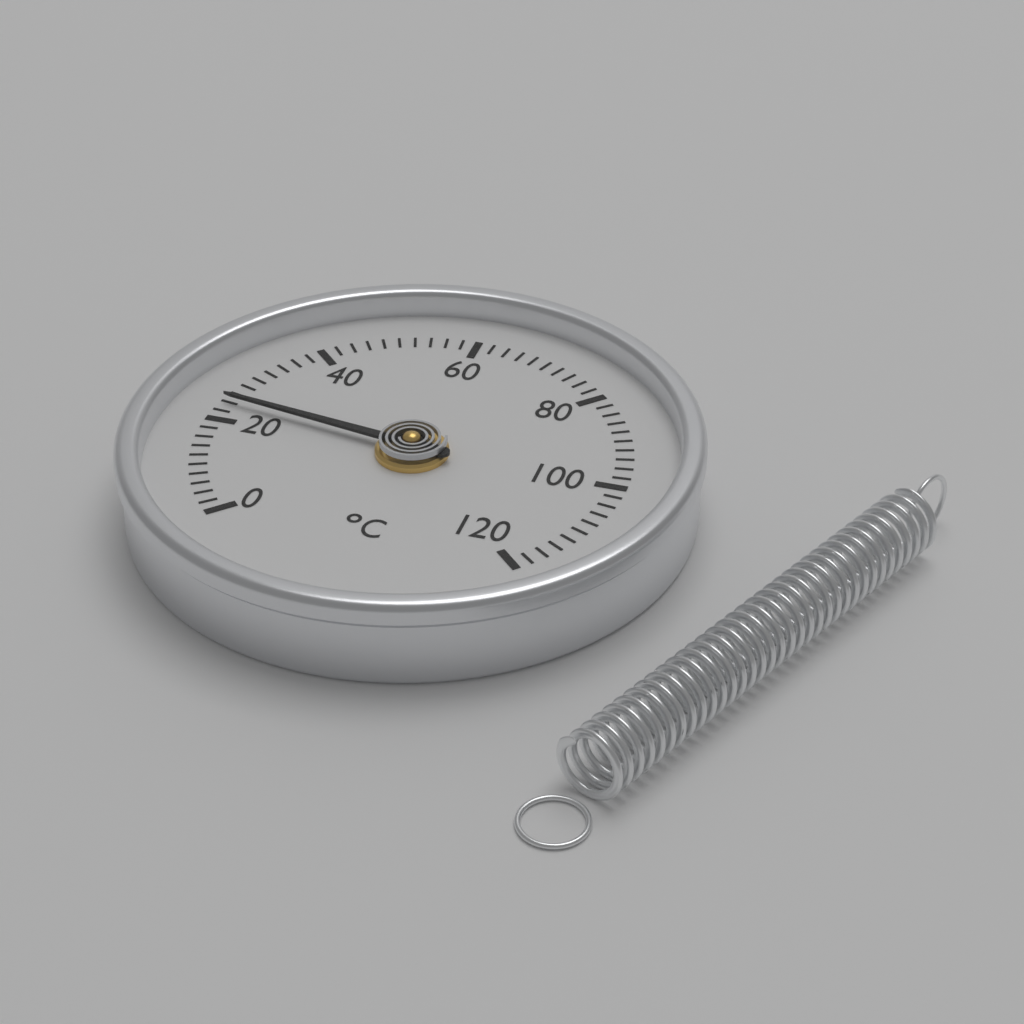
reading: 24 °C
